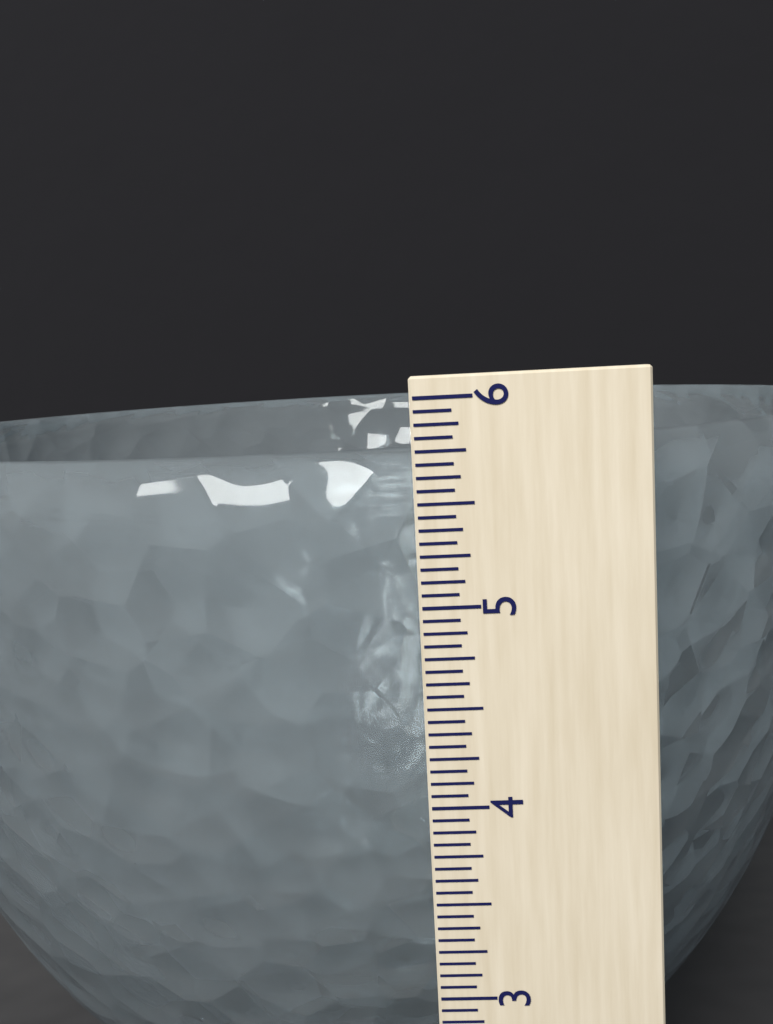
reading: 5.7500 (no unit)
